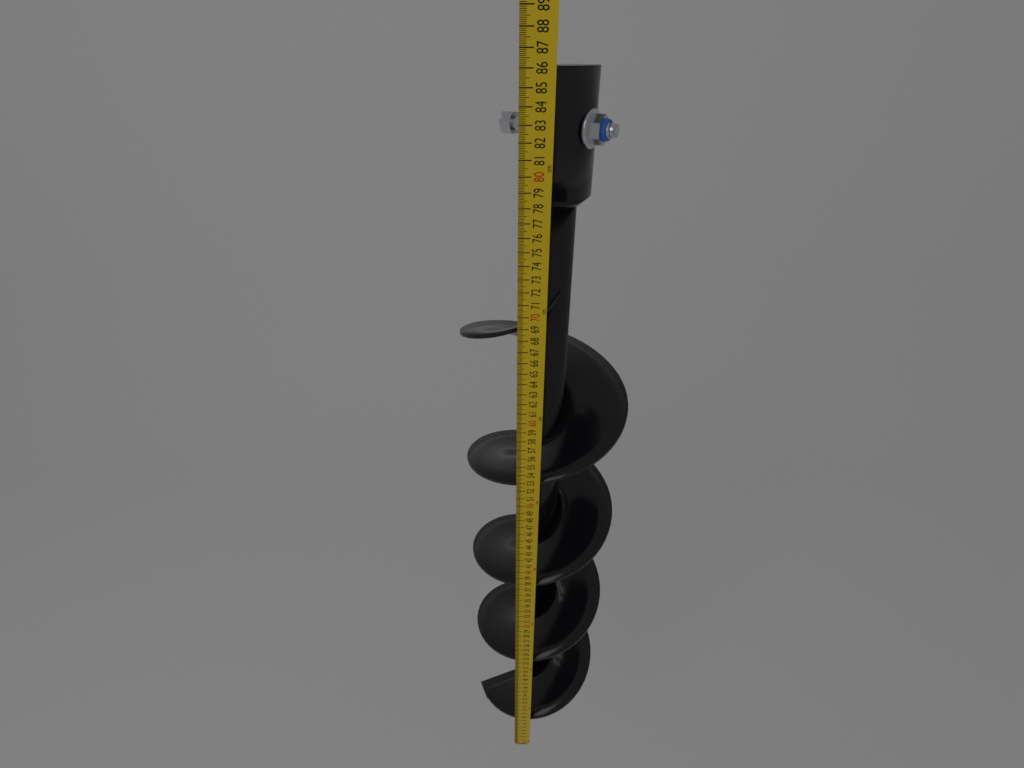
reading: 86.0 cm
